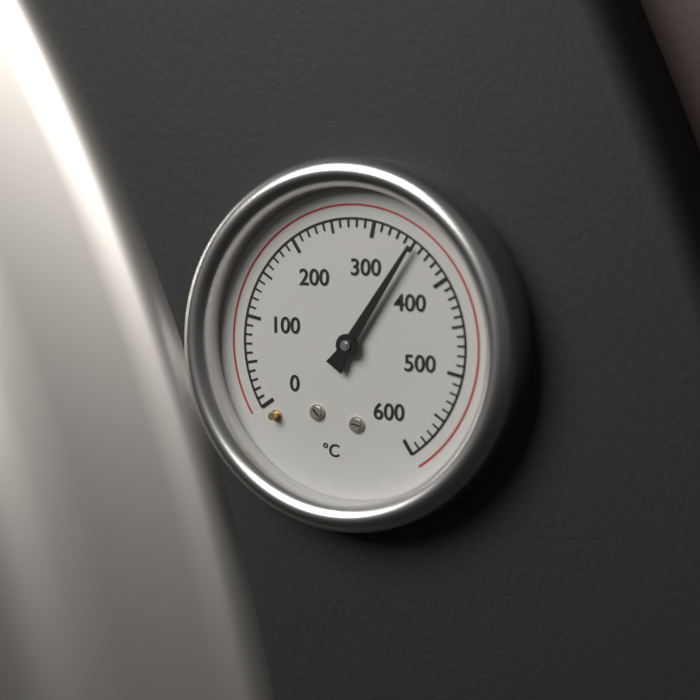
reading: 350 °C
